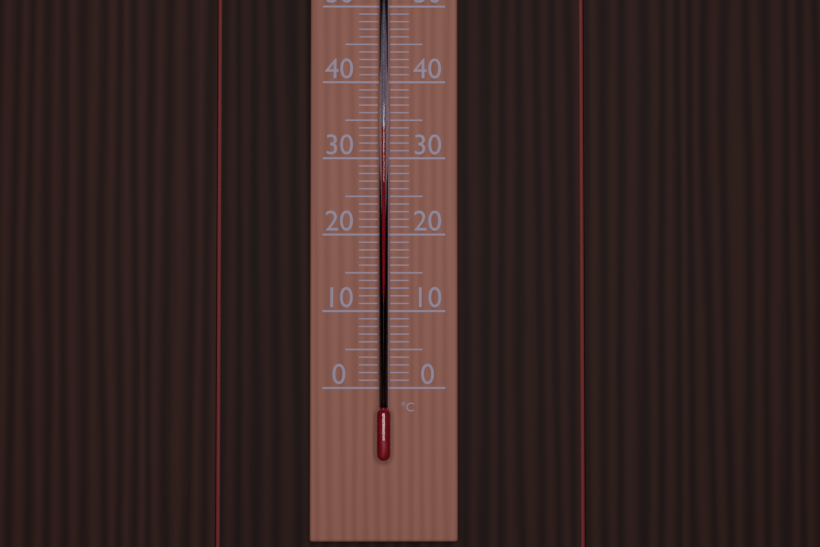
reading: 34 °C
